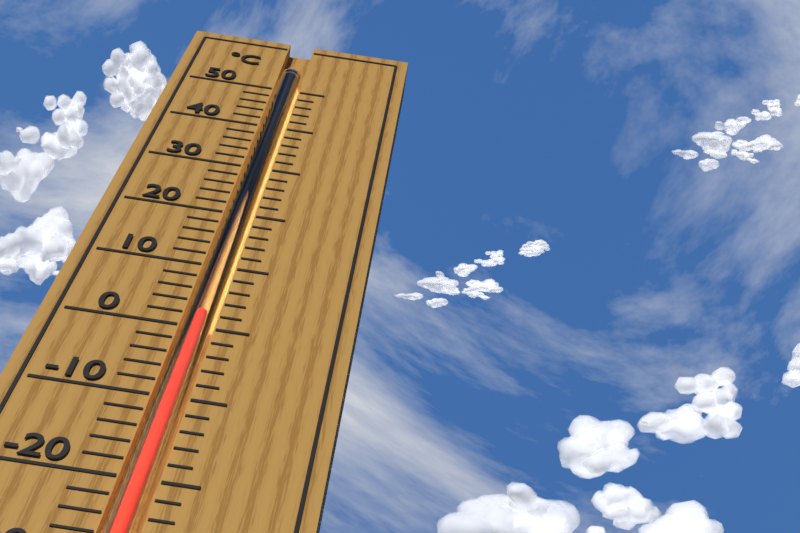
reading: 2 °C
